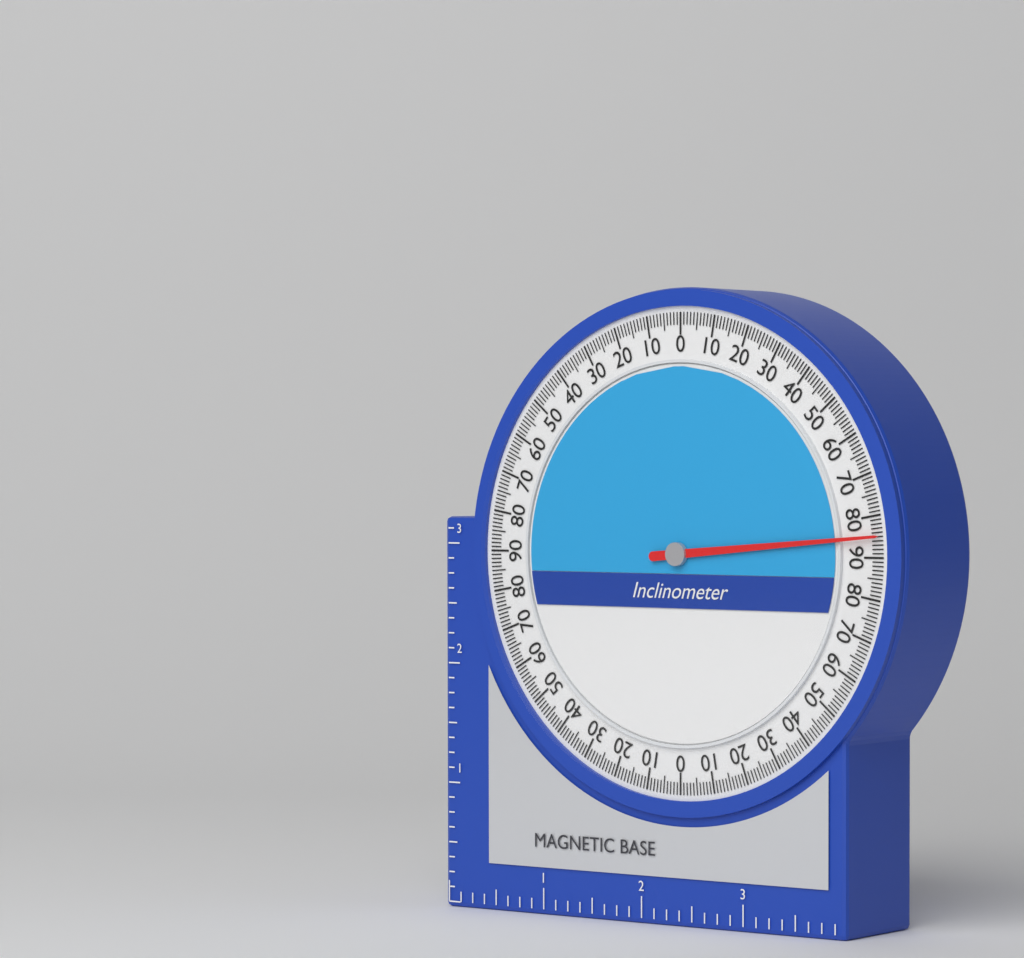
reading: 85 (no unit)
